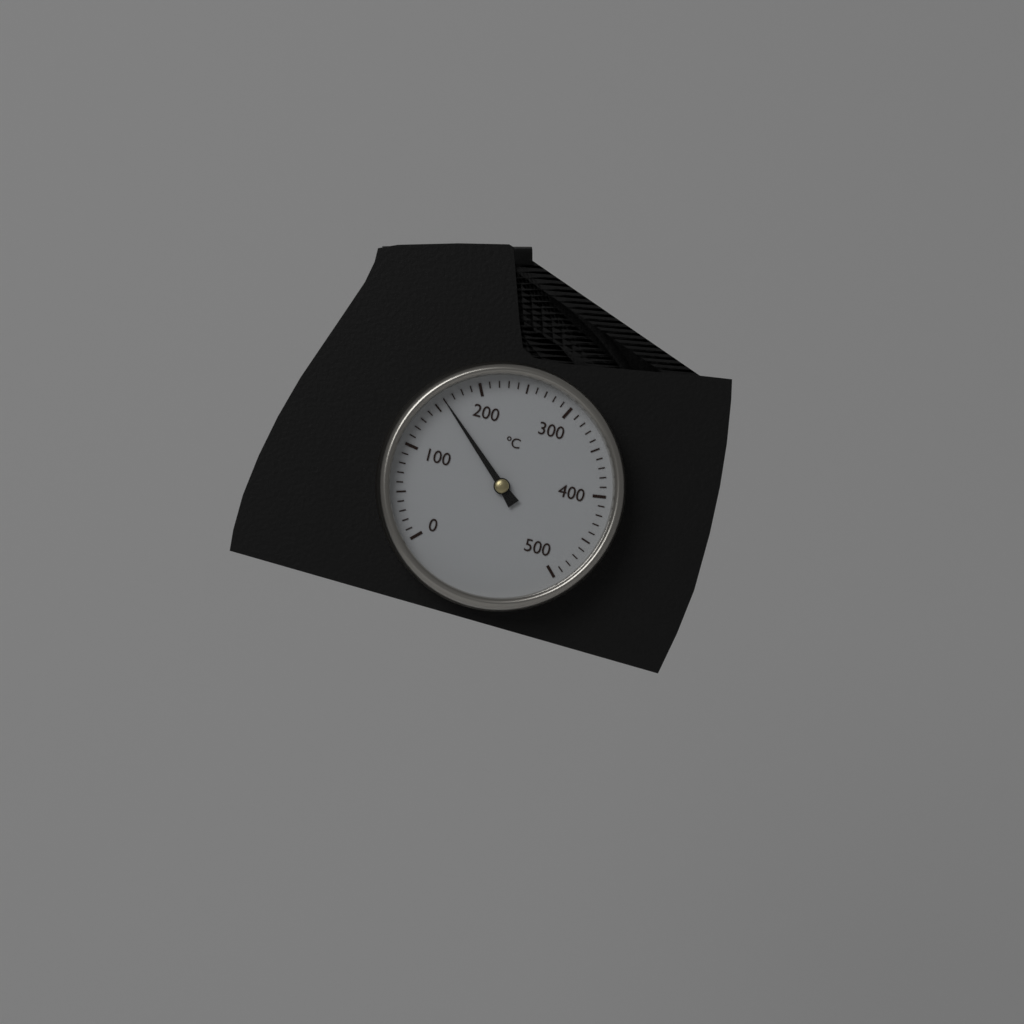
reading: 160 °C
